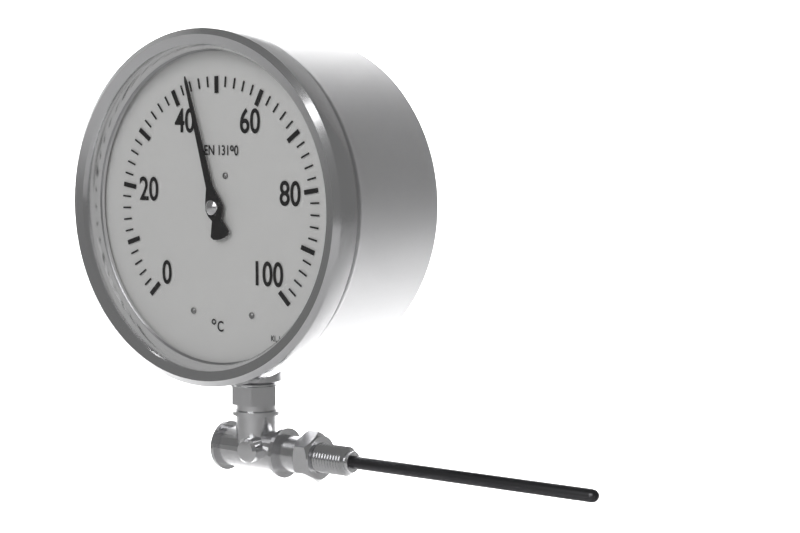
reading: 44 °C
